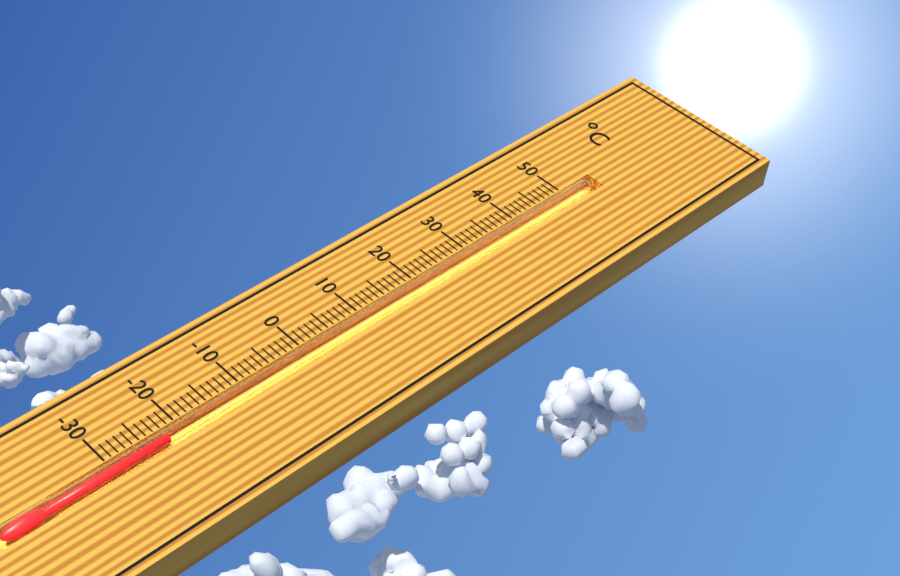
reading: -22 °C
